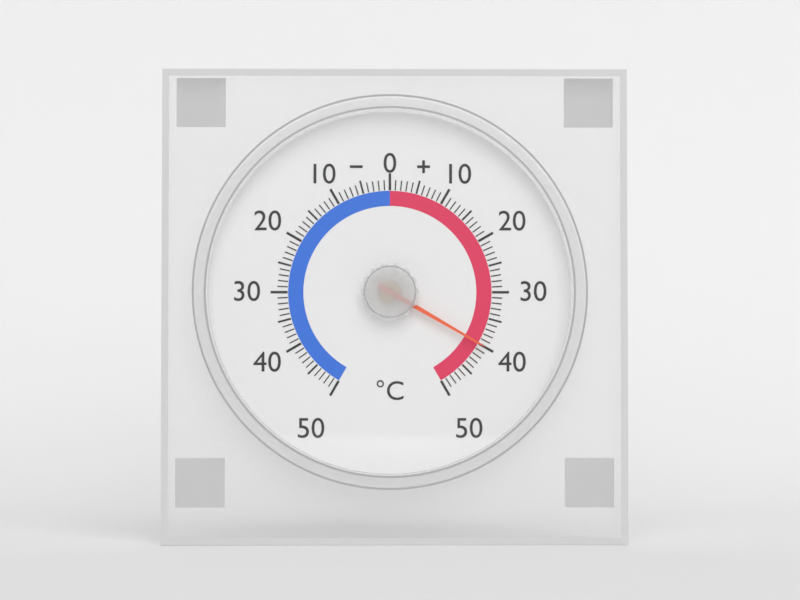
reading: 40 °C
